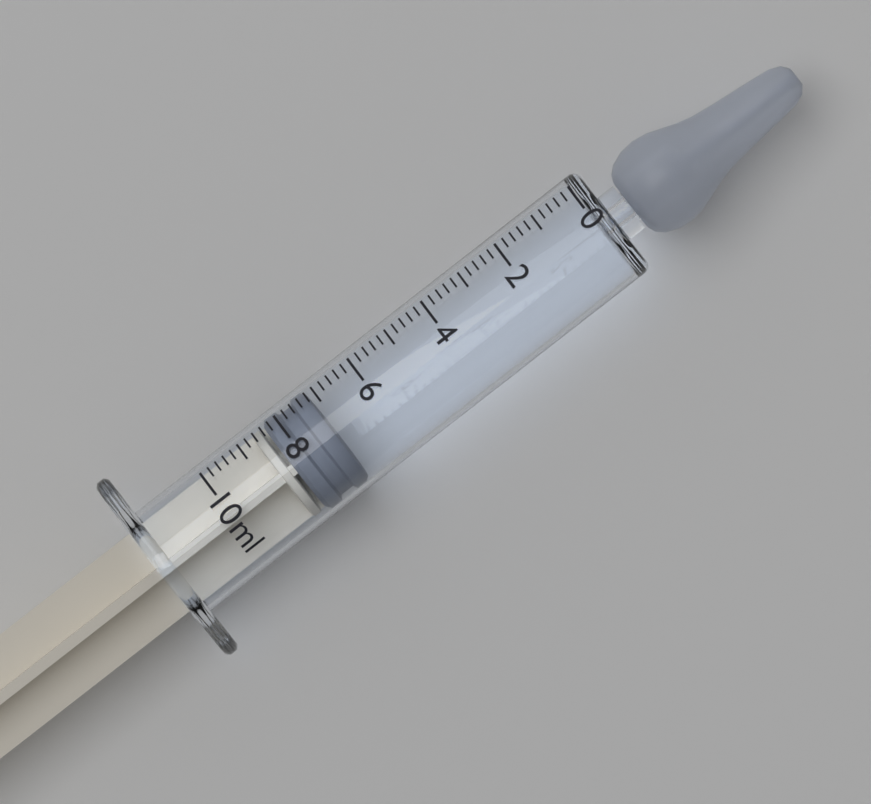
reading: 7.2 ml
